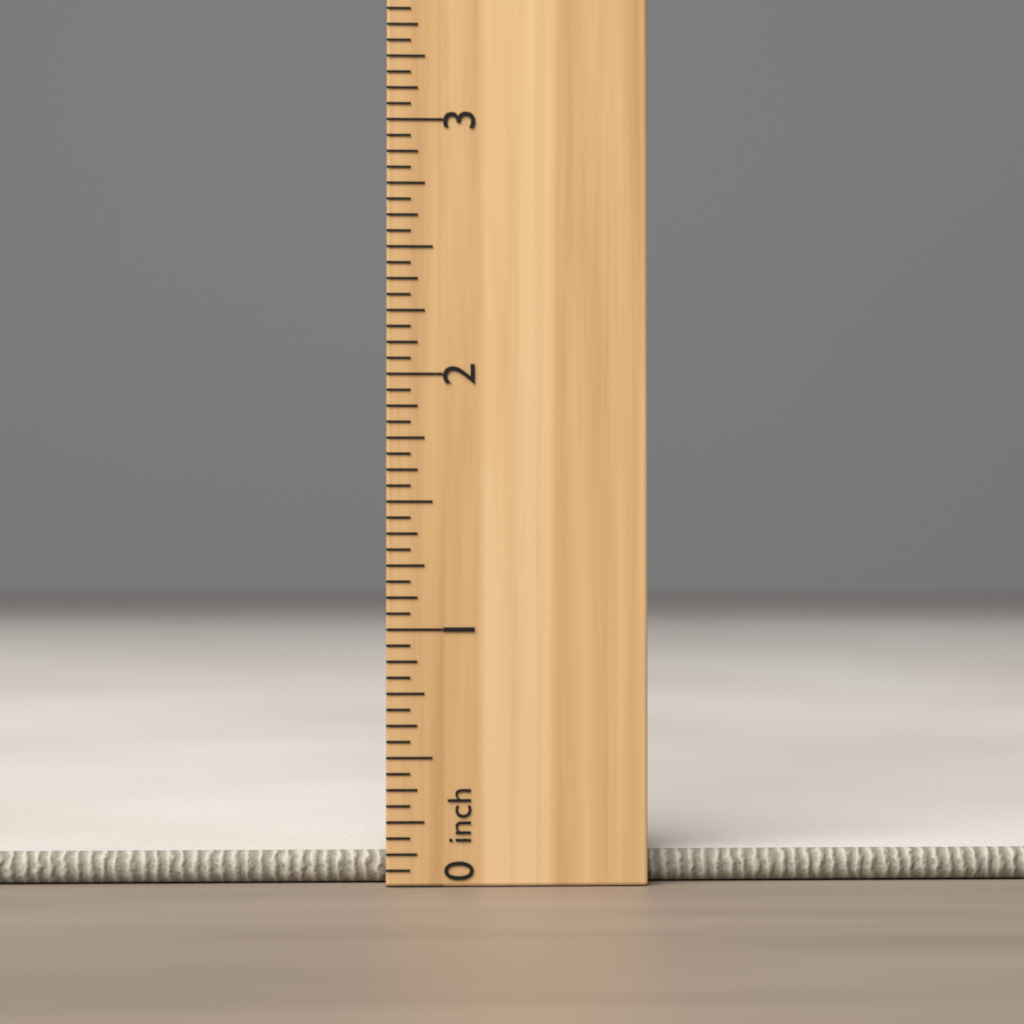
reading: 0.1250 inch
